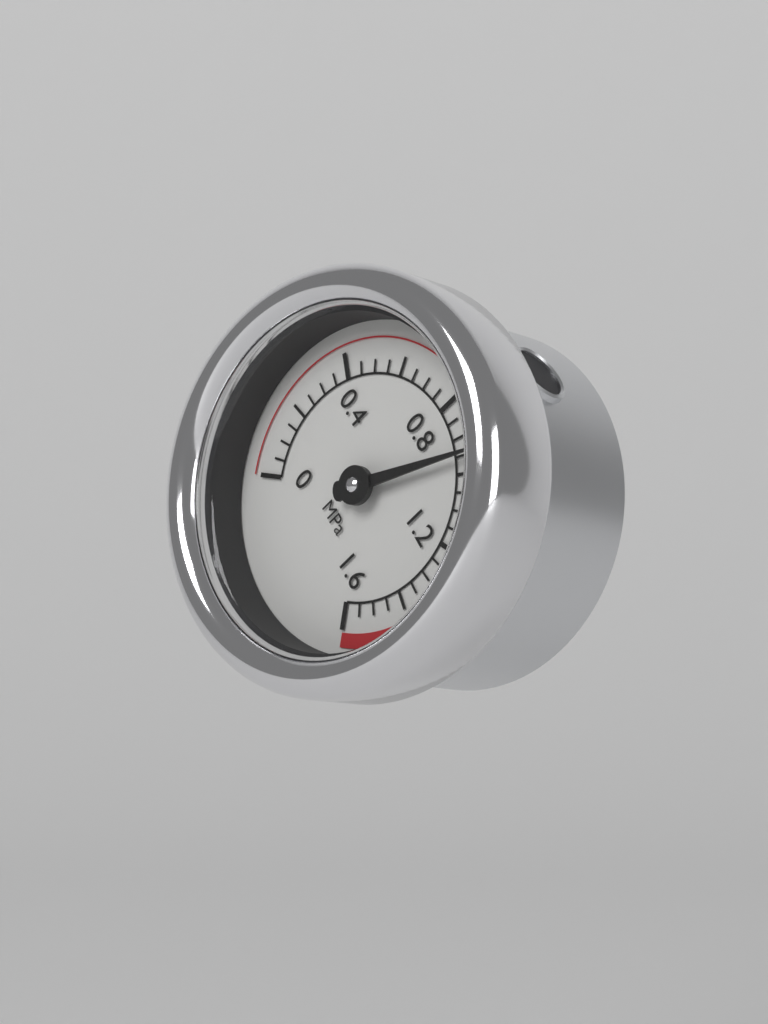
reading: 0.95 MPa
